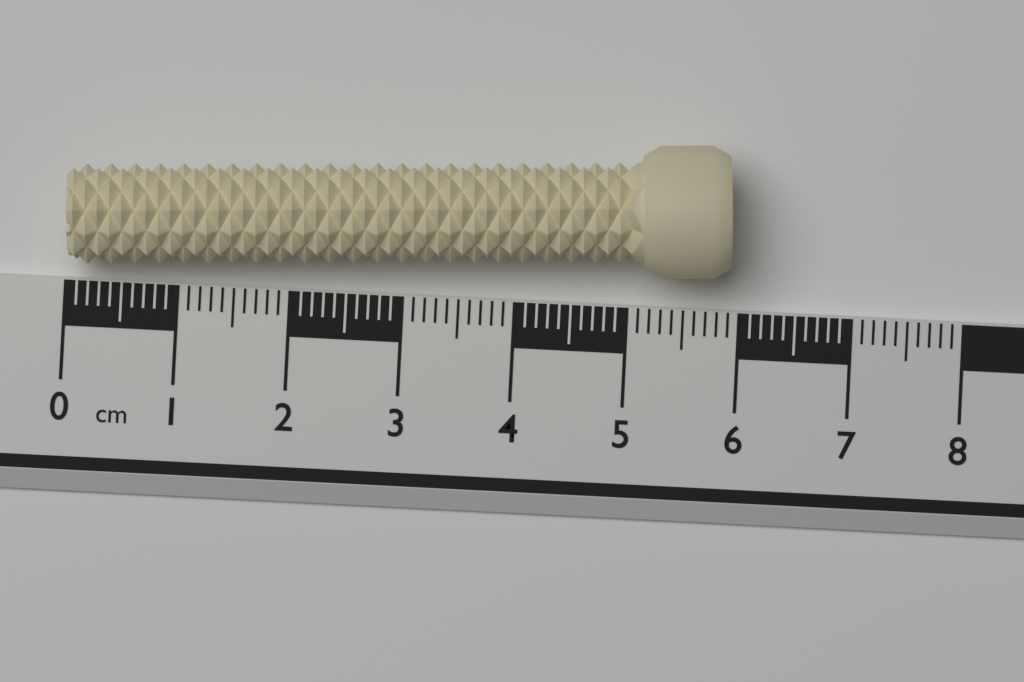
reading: 5.9 cm
